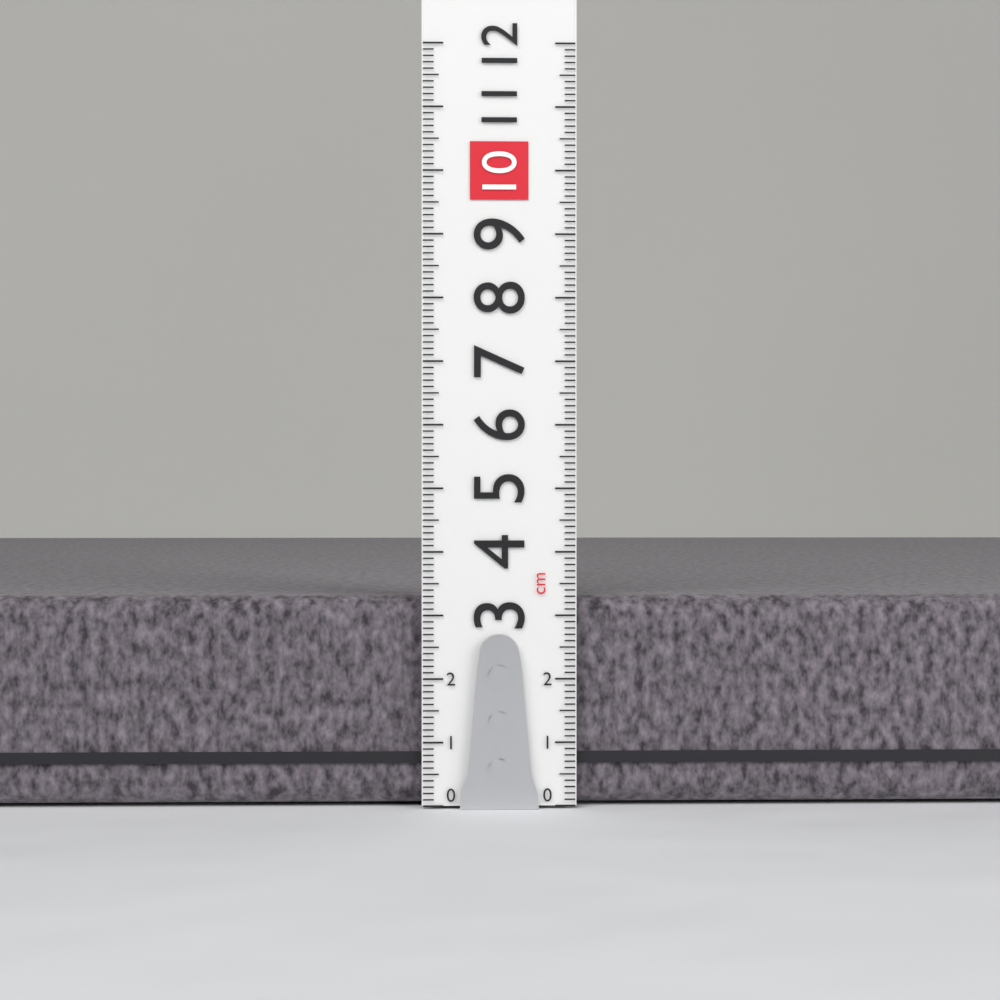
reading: 3.3 cm
